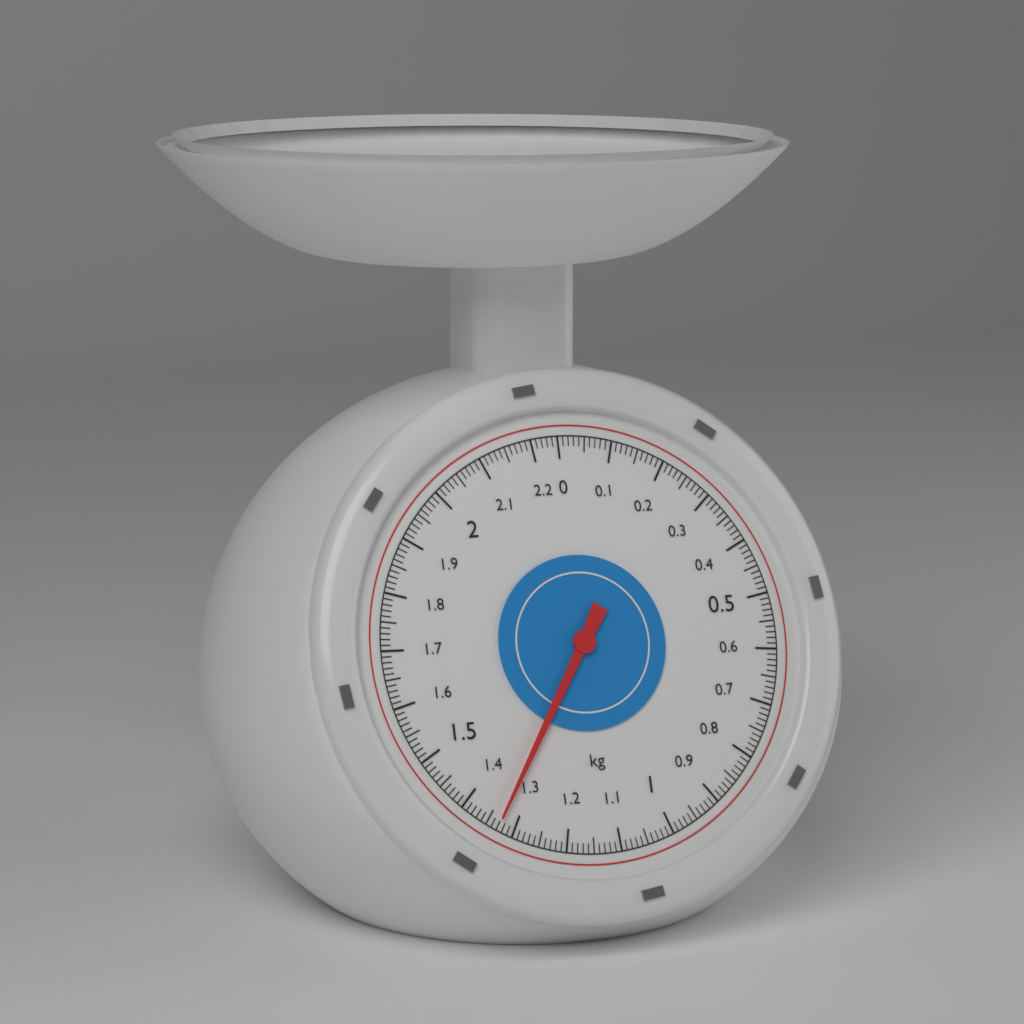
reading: 1.33 kg
